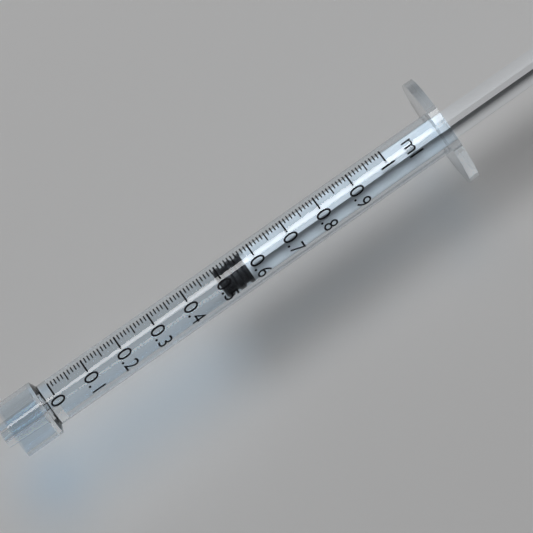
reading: 0.49 ml
